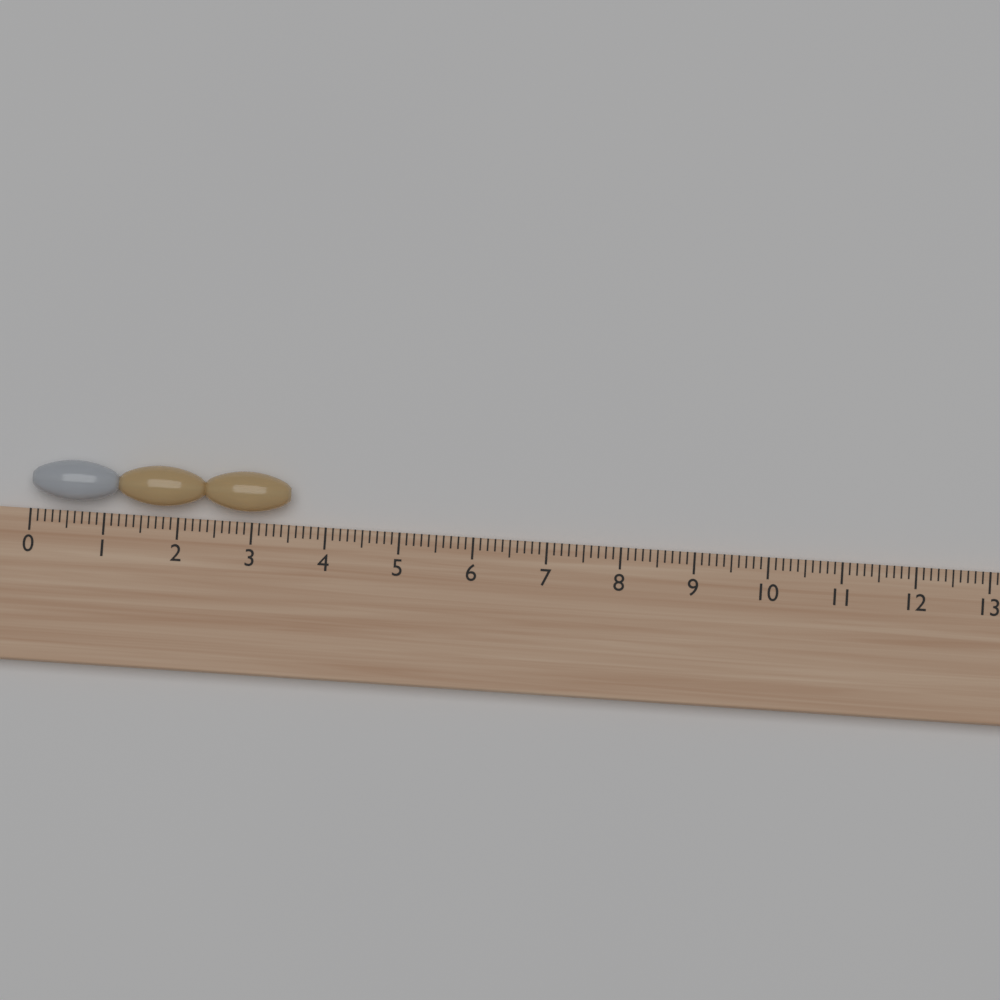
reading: 3.5 (no unit)
